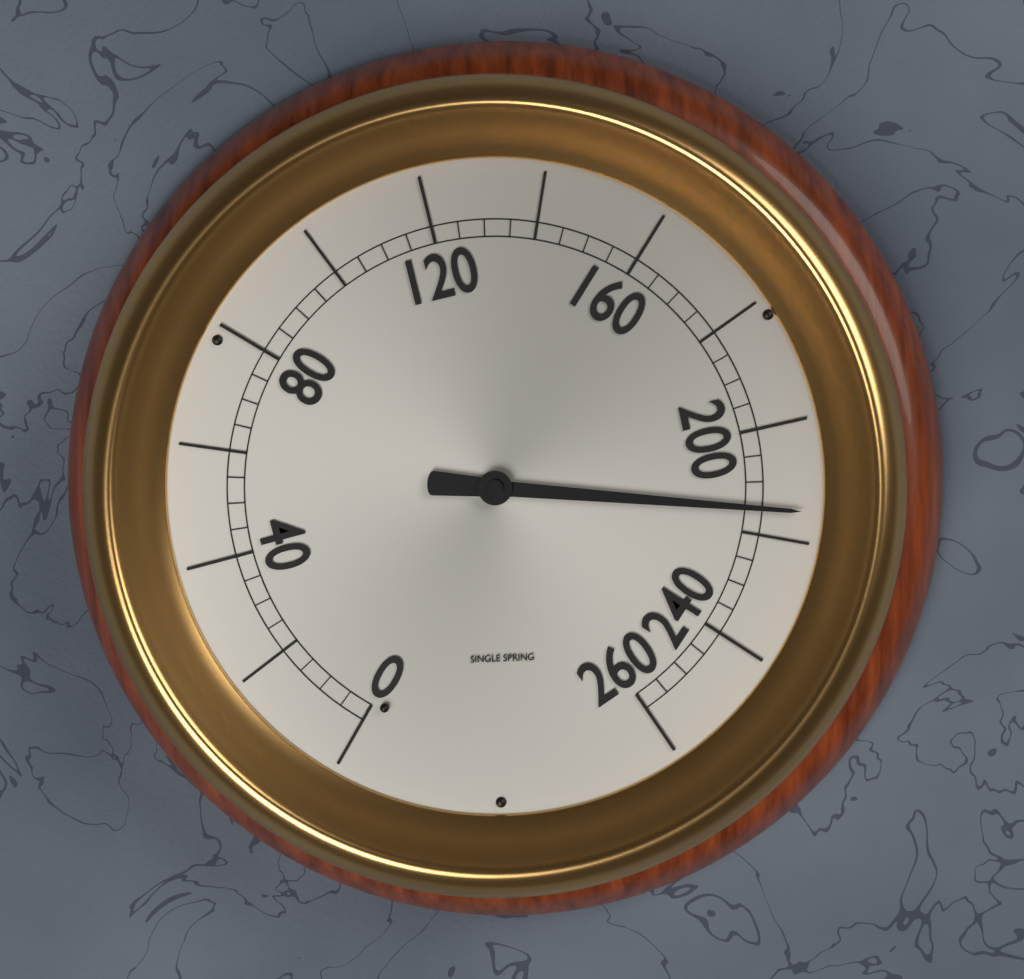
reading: 215 (no unit)
